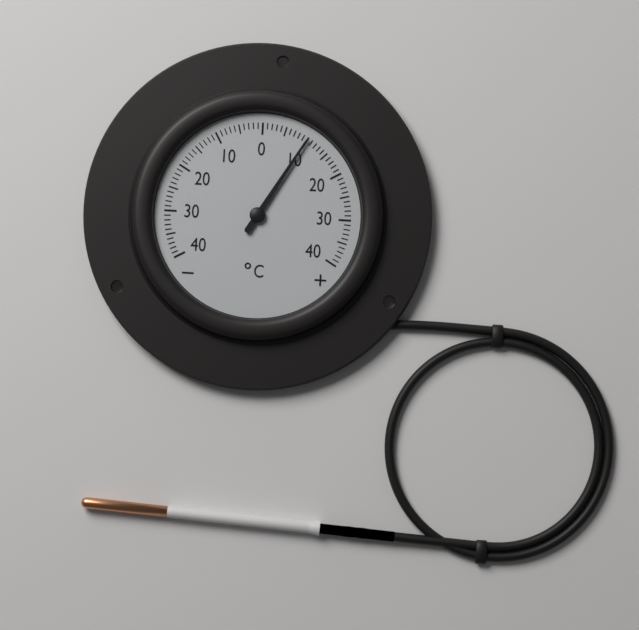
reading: 10 °C
